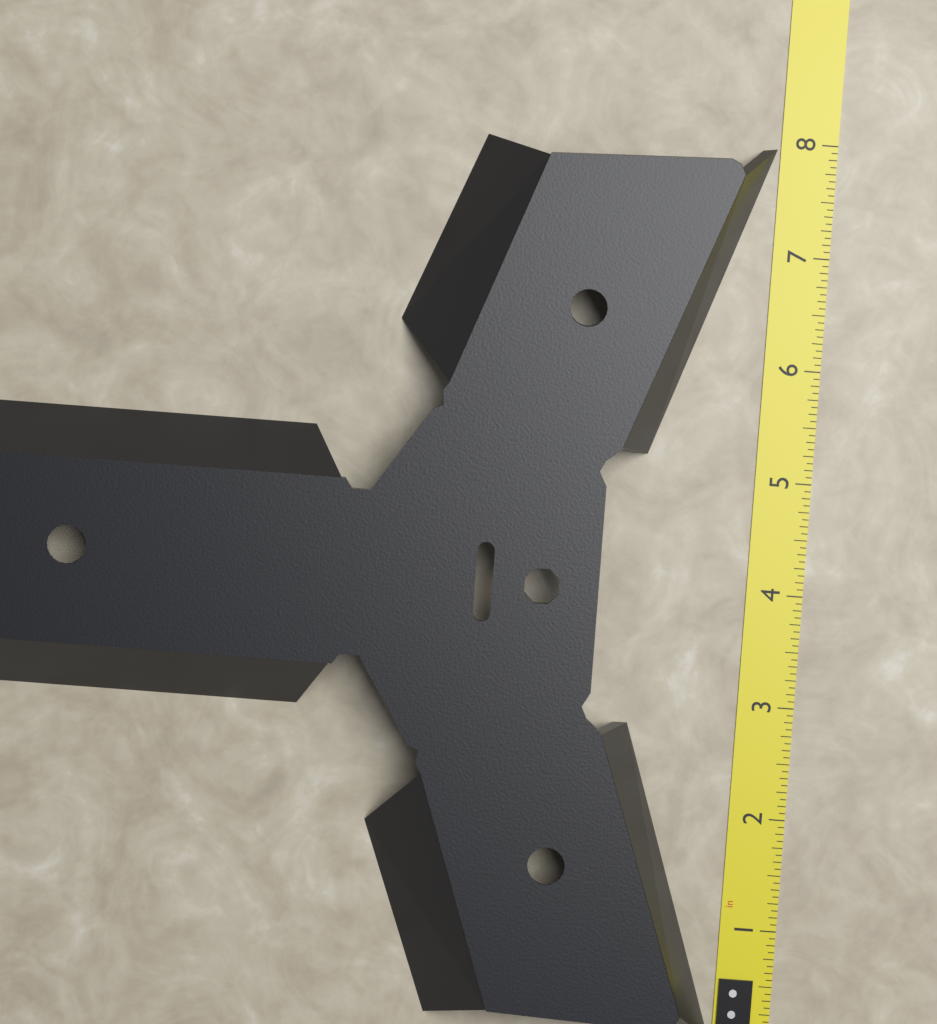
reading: 7.9375 in
